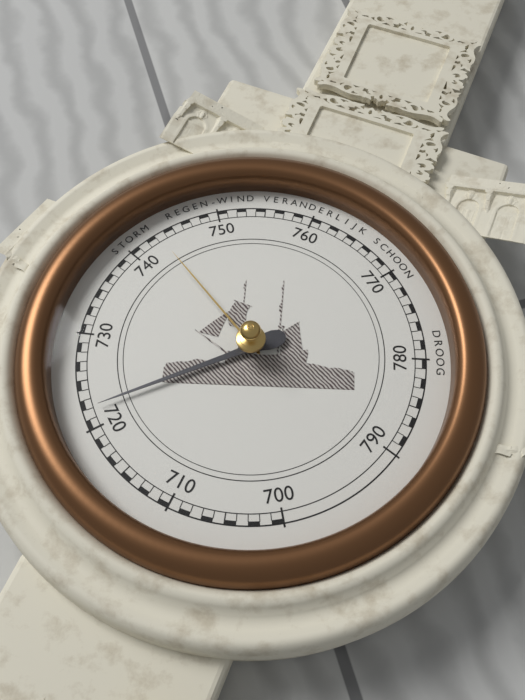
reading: 722 mmHg
